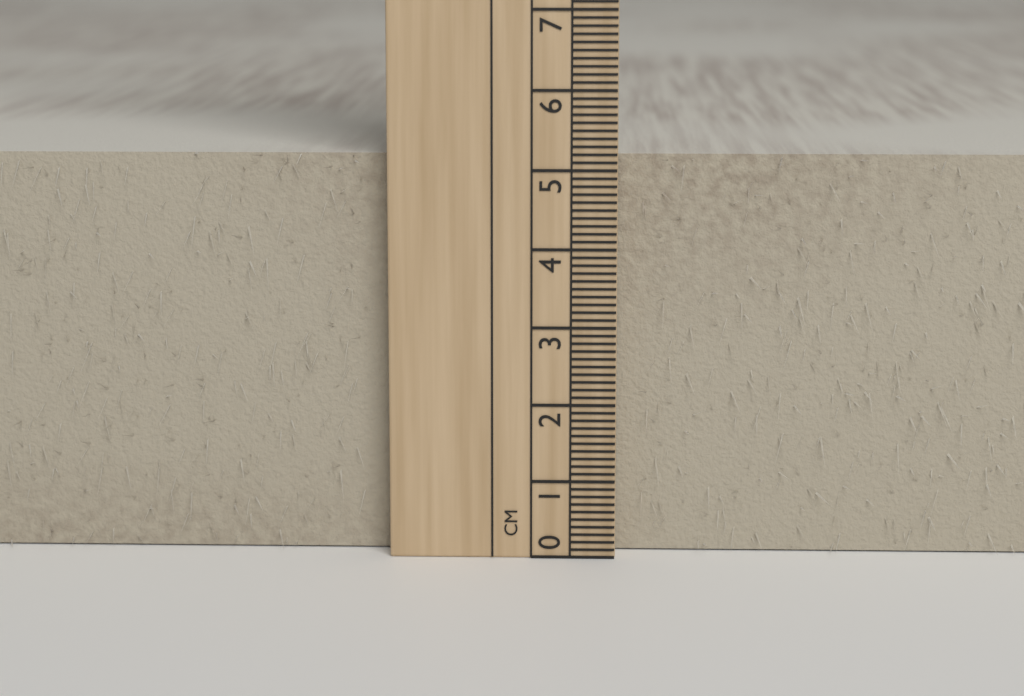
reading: 5.2 cm
